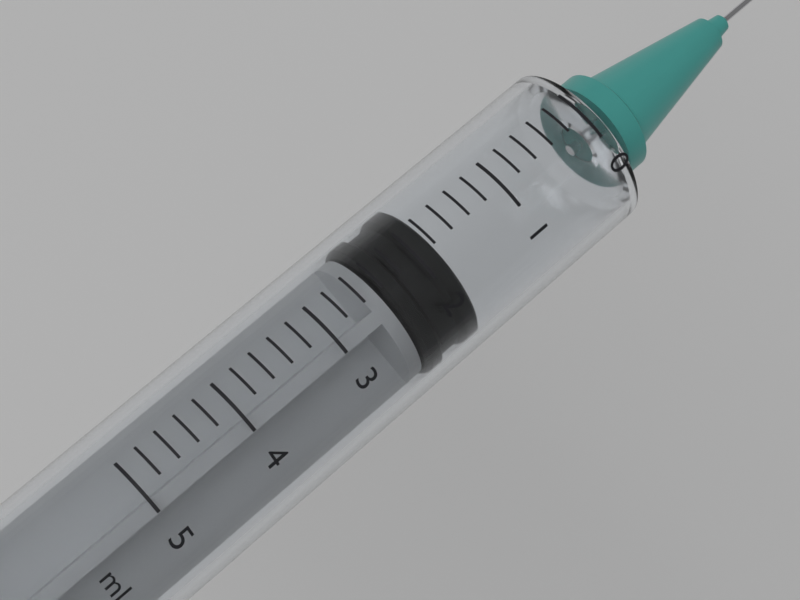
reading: 1.8 ml
